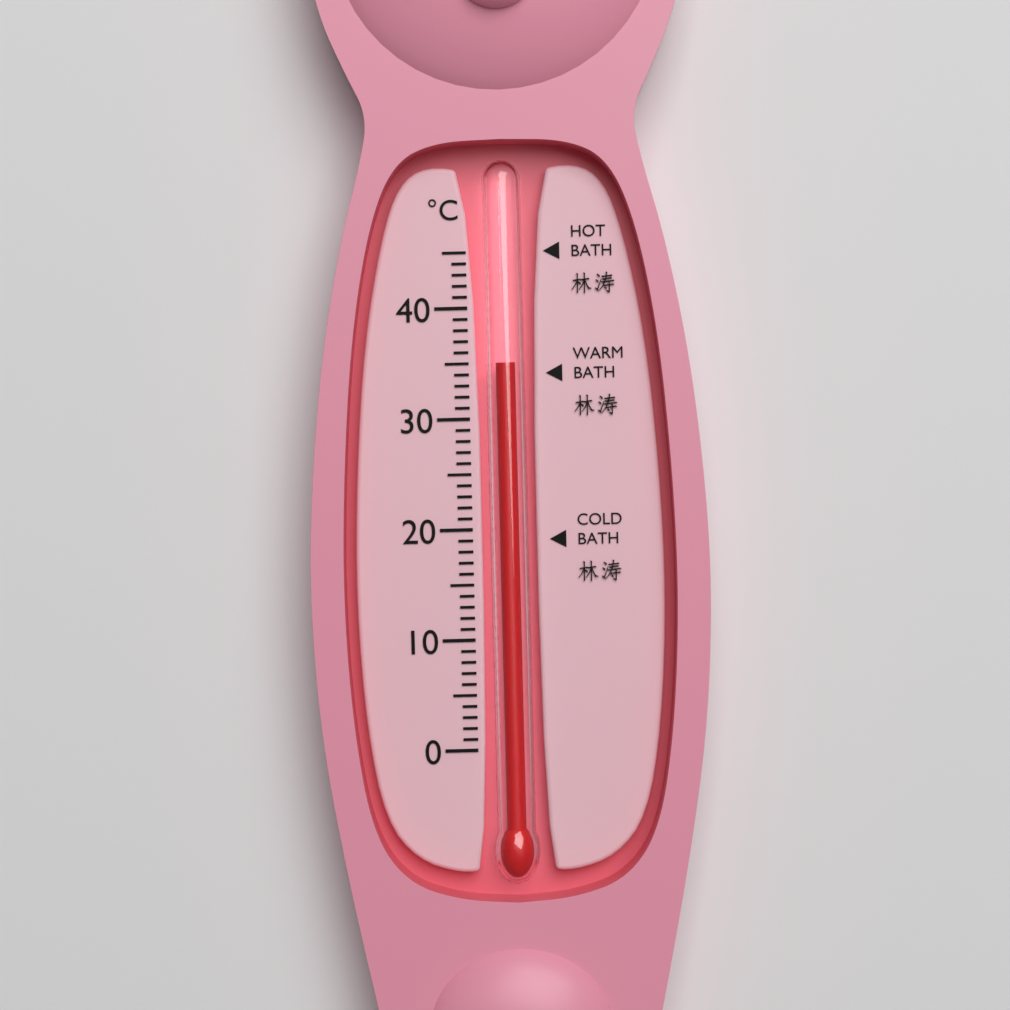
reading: 35 °C
